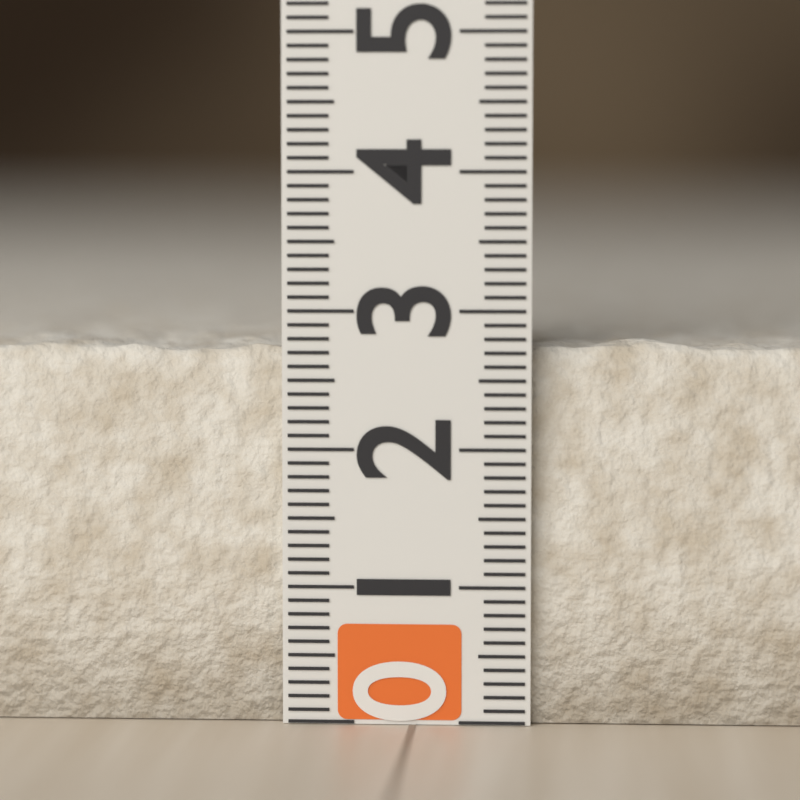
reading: 2.8 (no unit)
